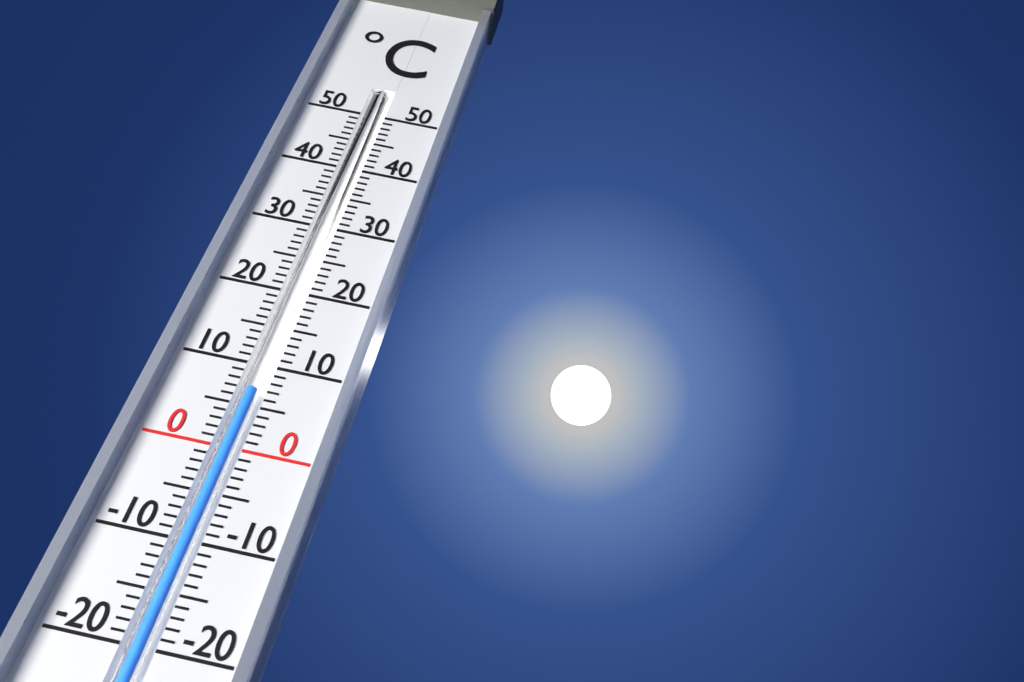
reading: 7 °C
